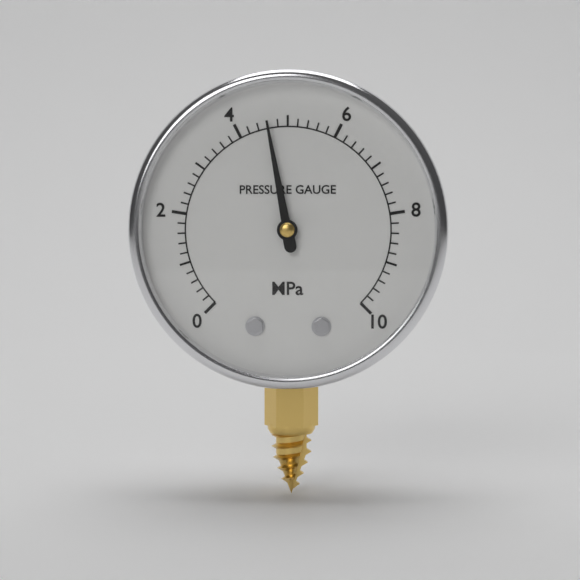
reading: 4.6 MPa
